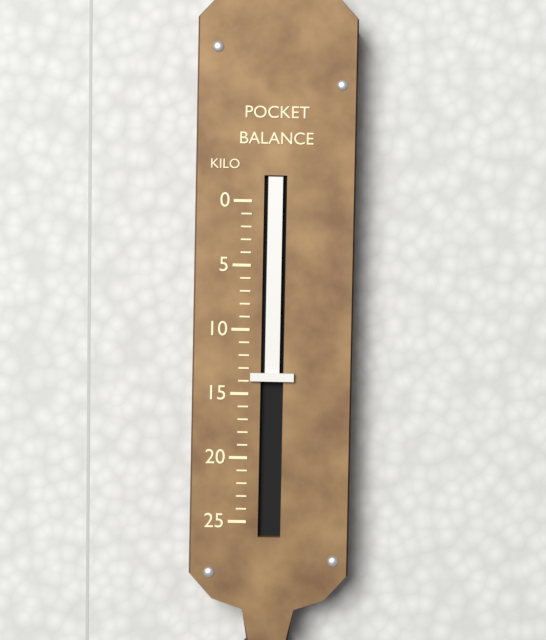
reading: 14 kg
